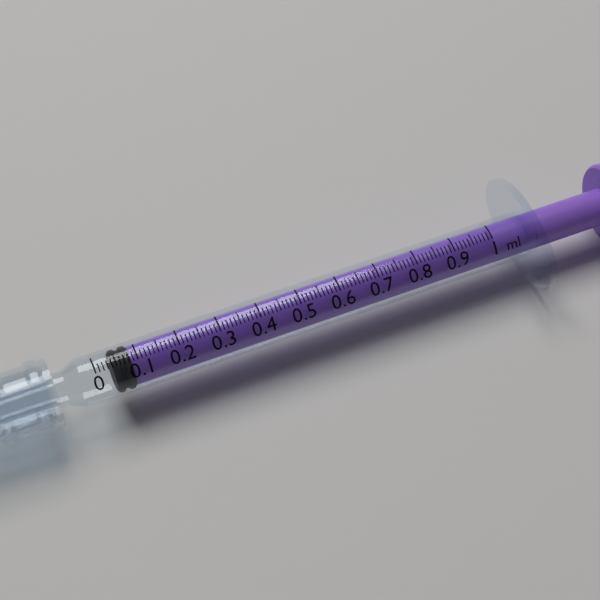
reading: 0.04 ml
